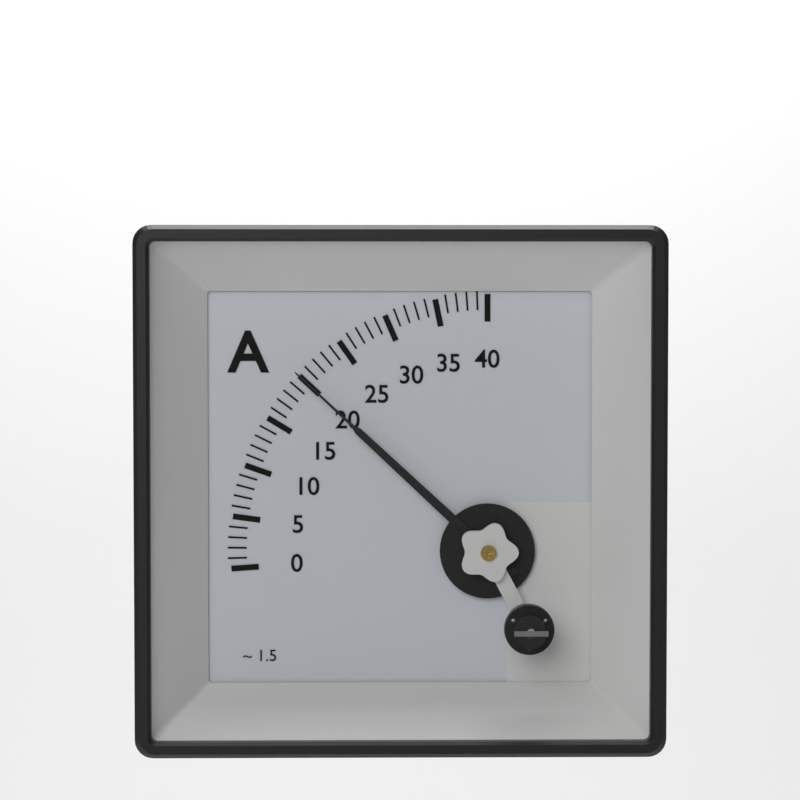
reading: 20 A
